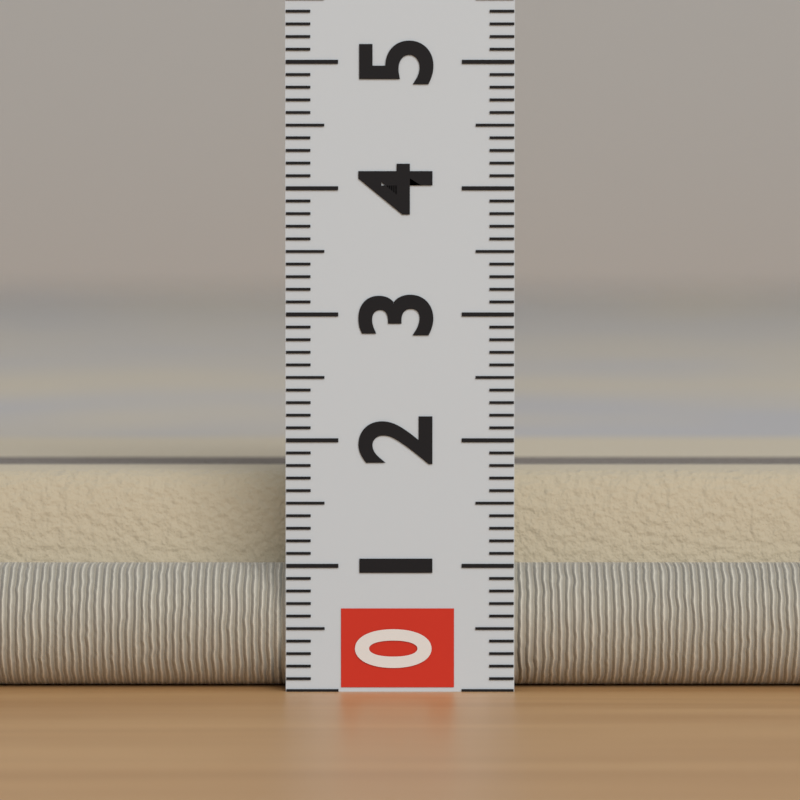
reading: 1.7 (no unit)
